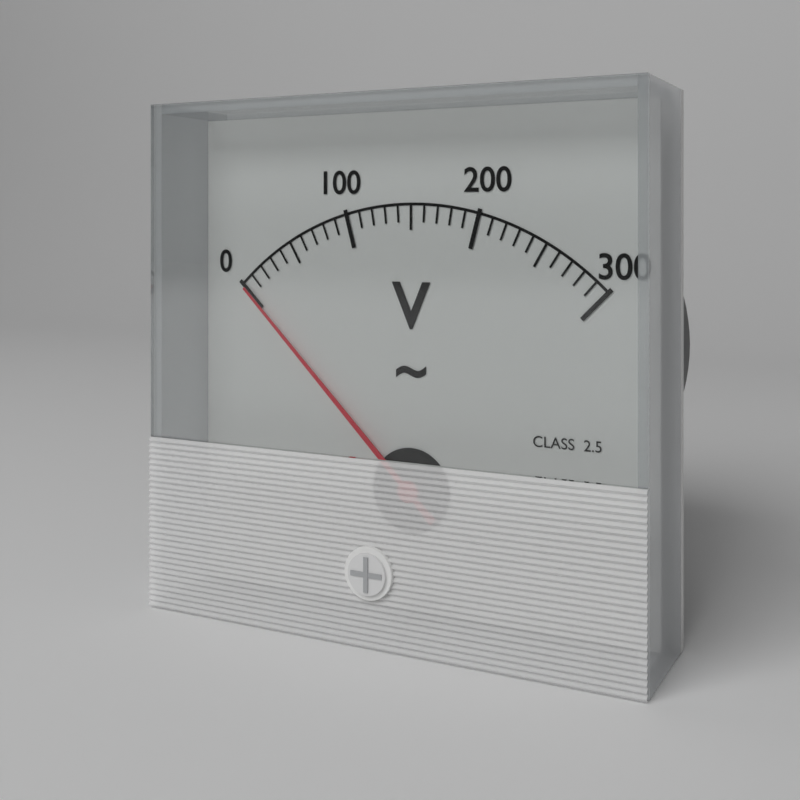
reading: 0 V
